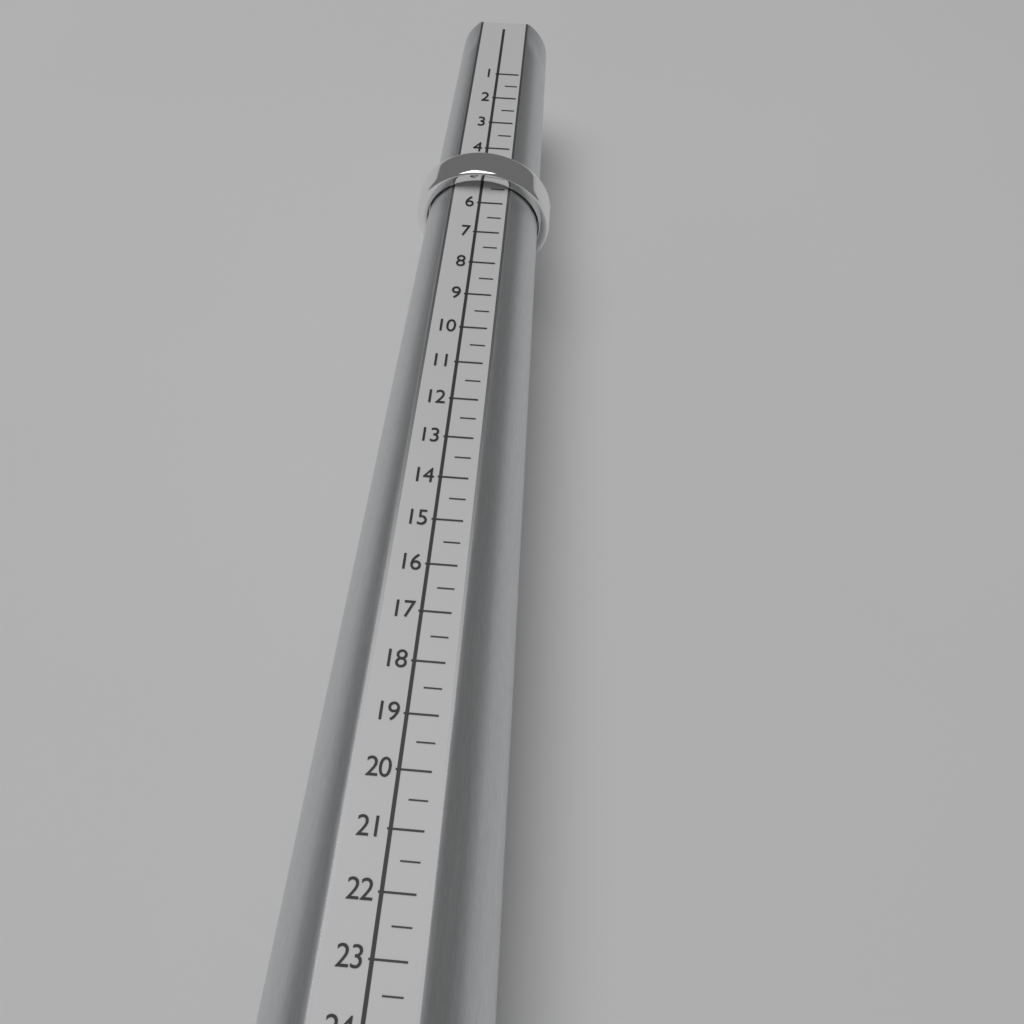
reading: 5.5 (no unit)
